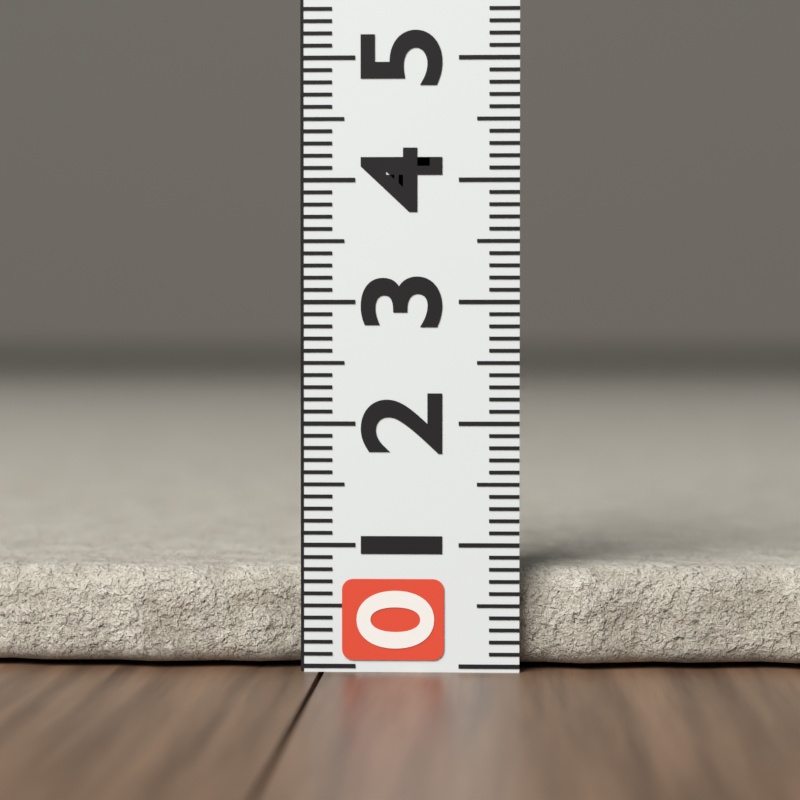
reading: 0.8 (no unit)
